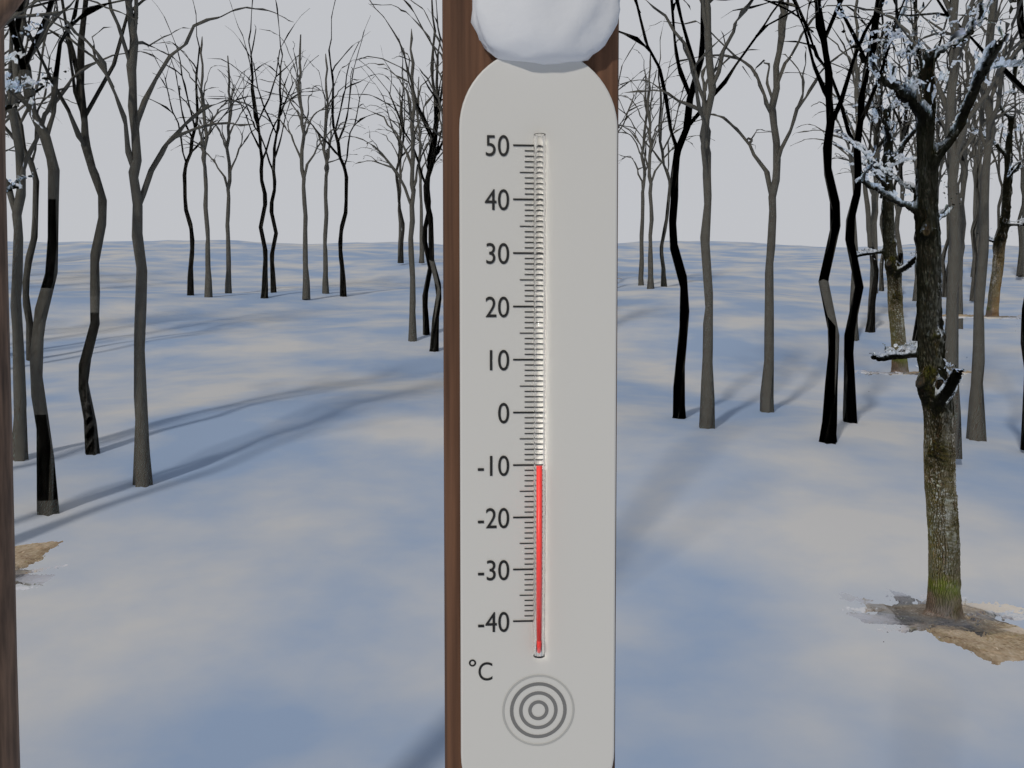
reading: -10 °C
